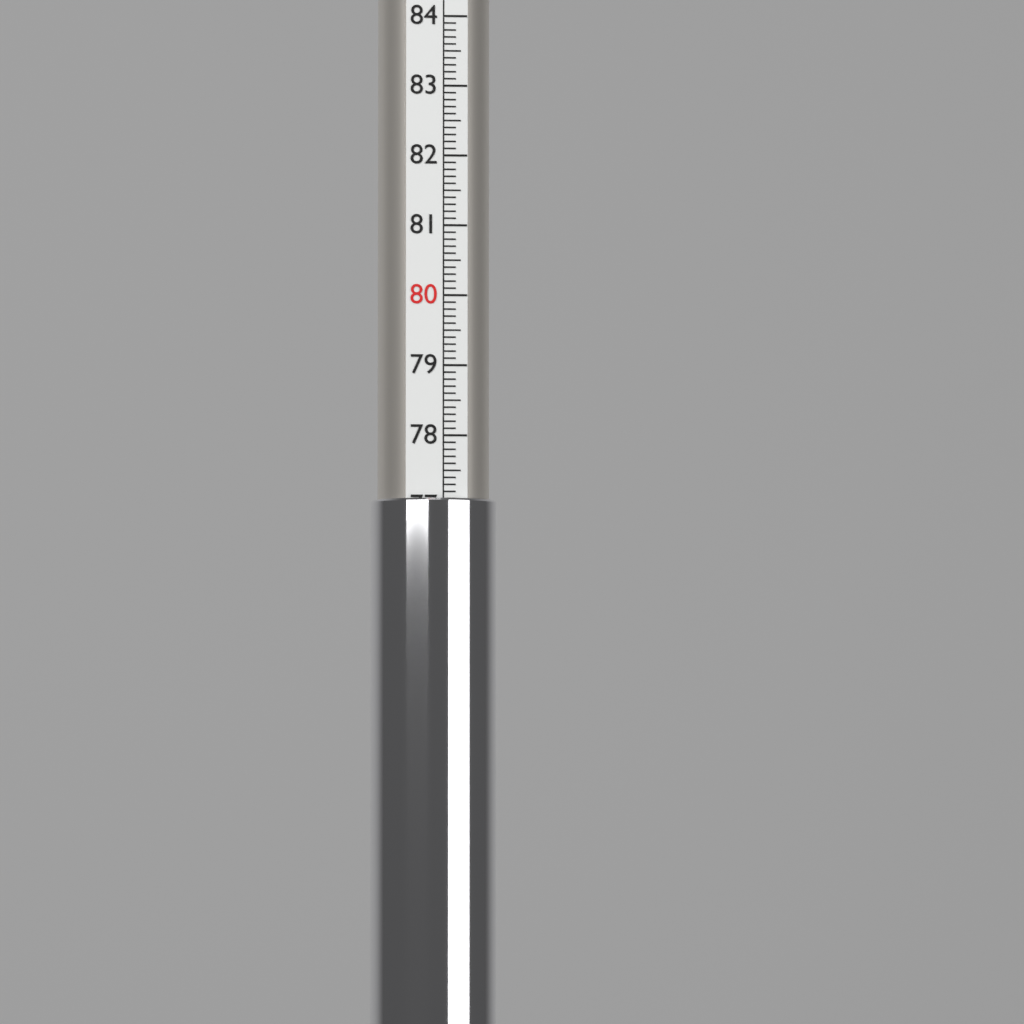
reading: 77.1 (no unit)
